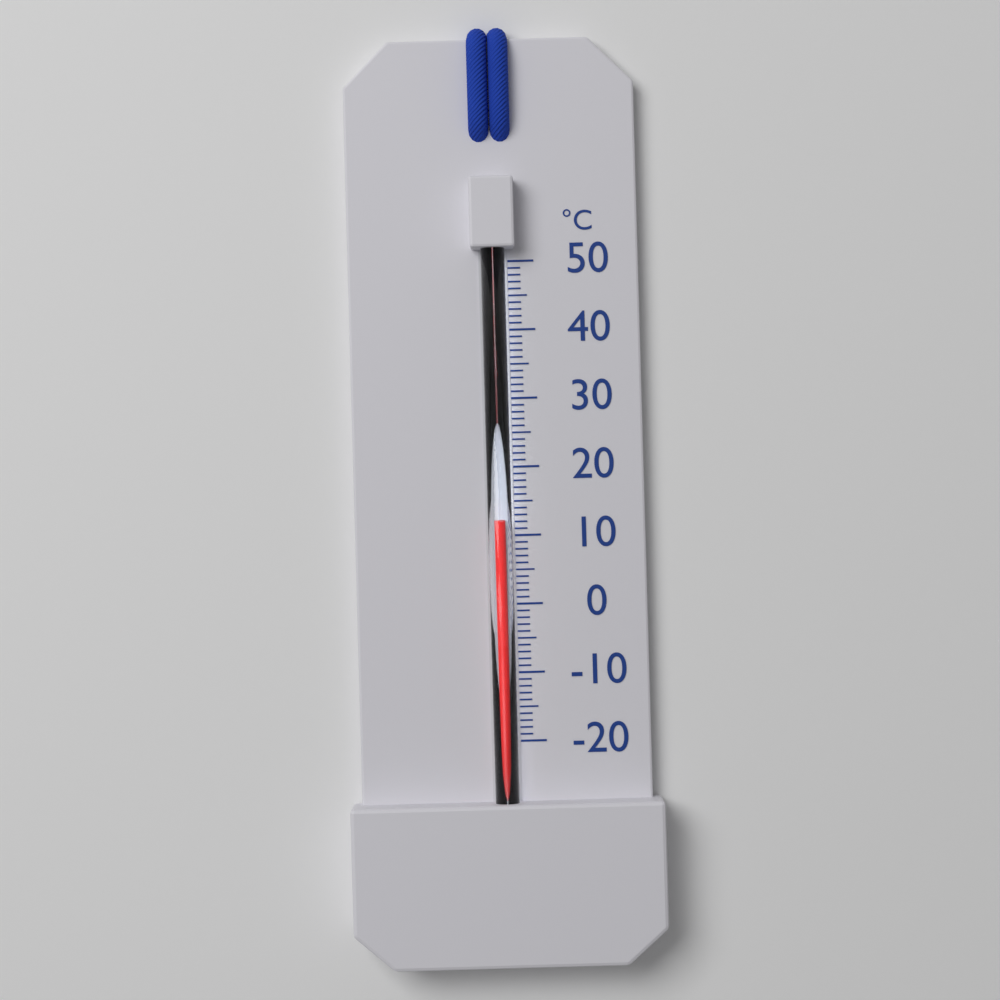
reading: 12 °C
